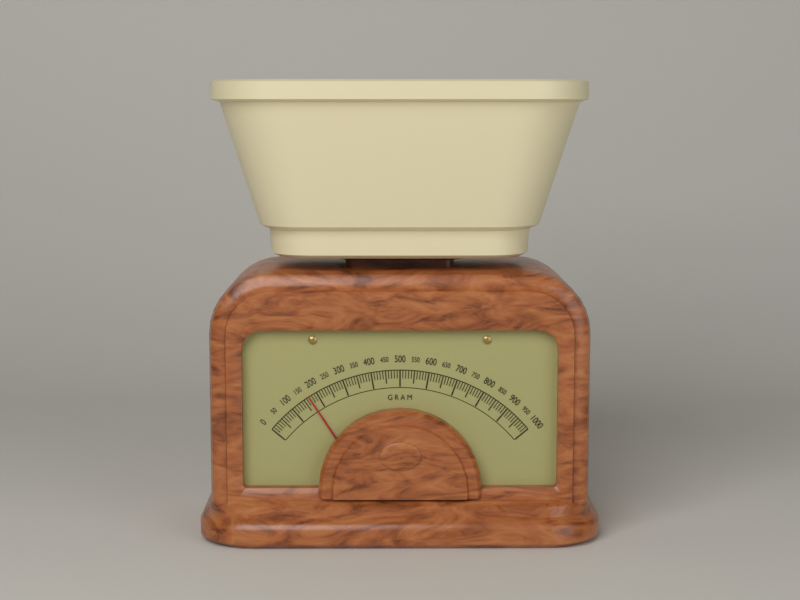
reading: 170 g
